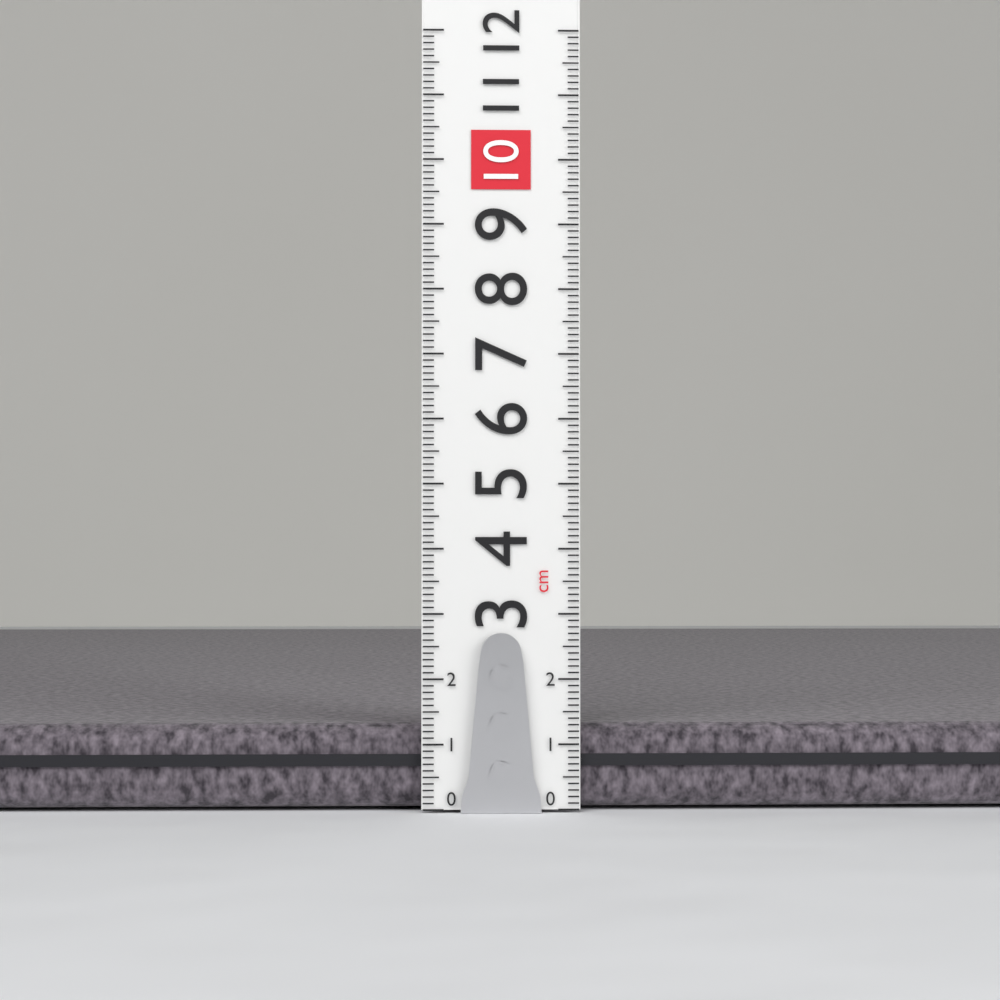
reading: 1.3 cm
